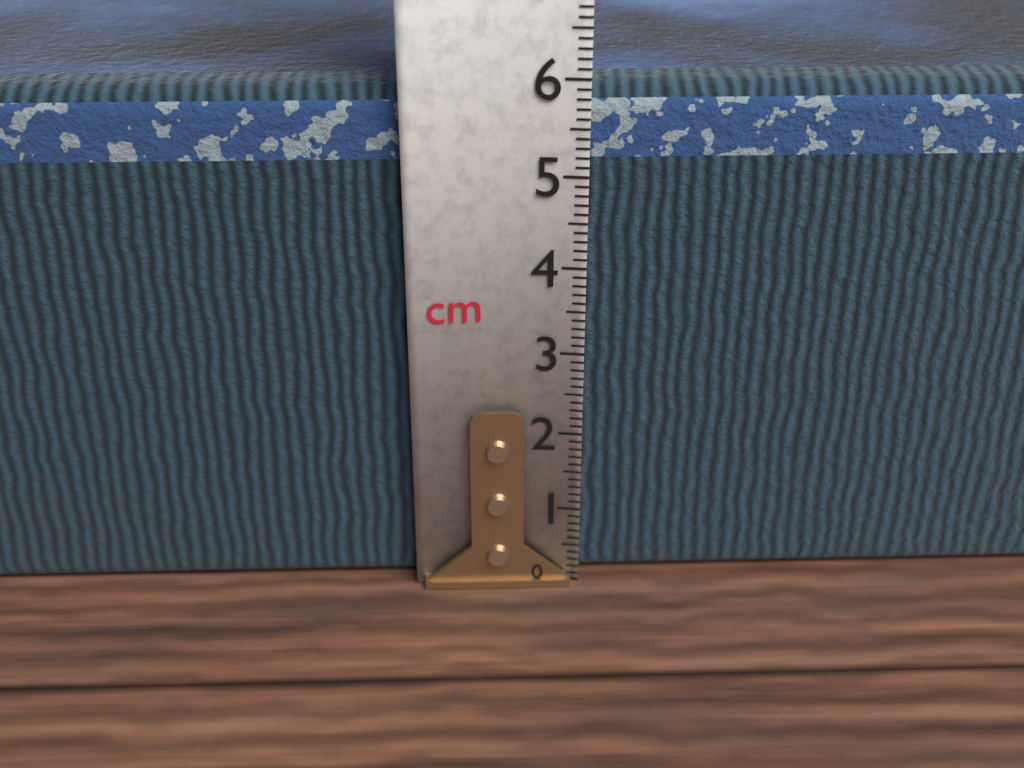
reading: 5.9 cm
